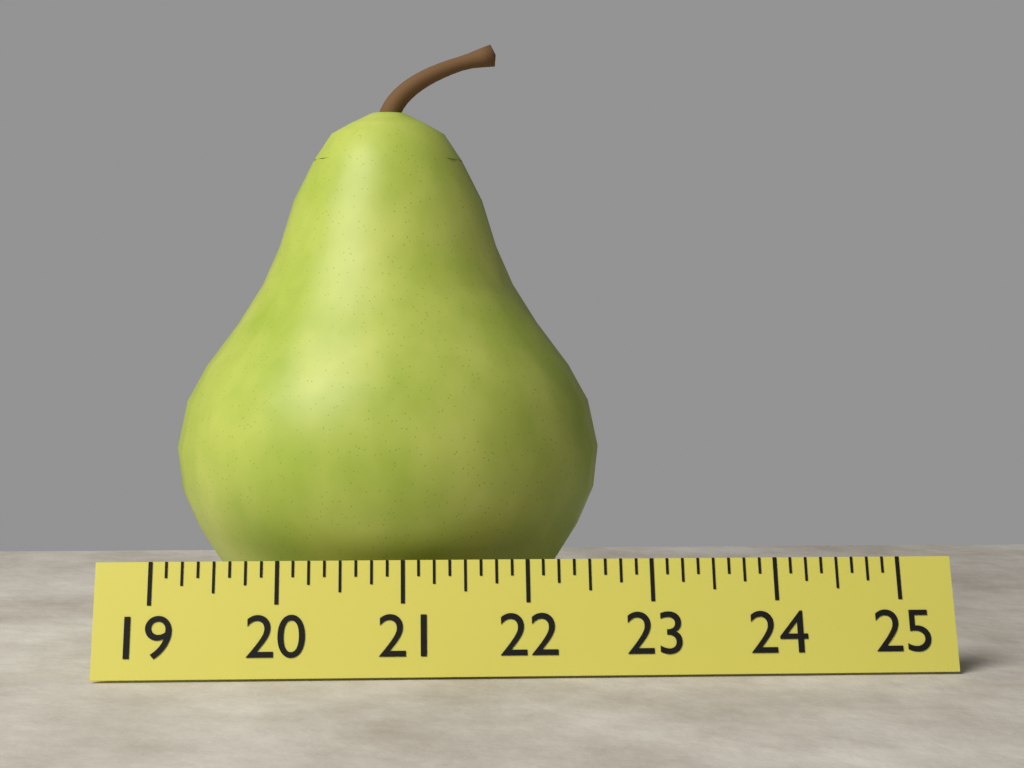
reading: 22.750 (no unit)
